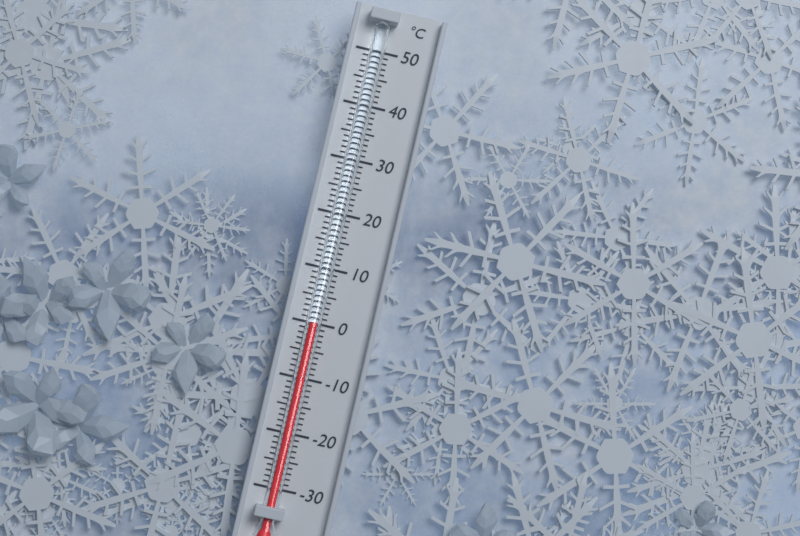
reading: 0 °C
